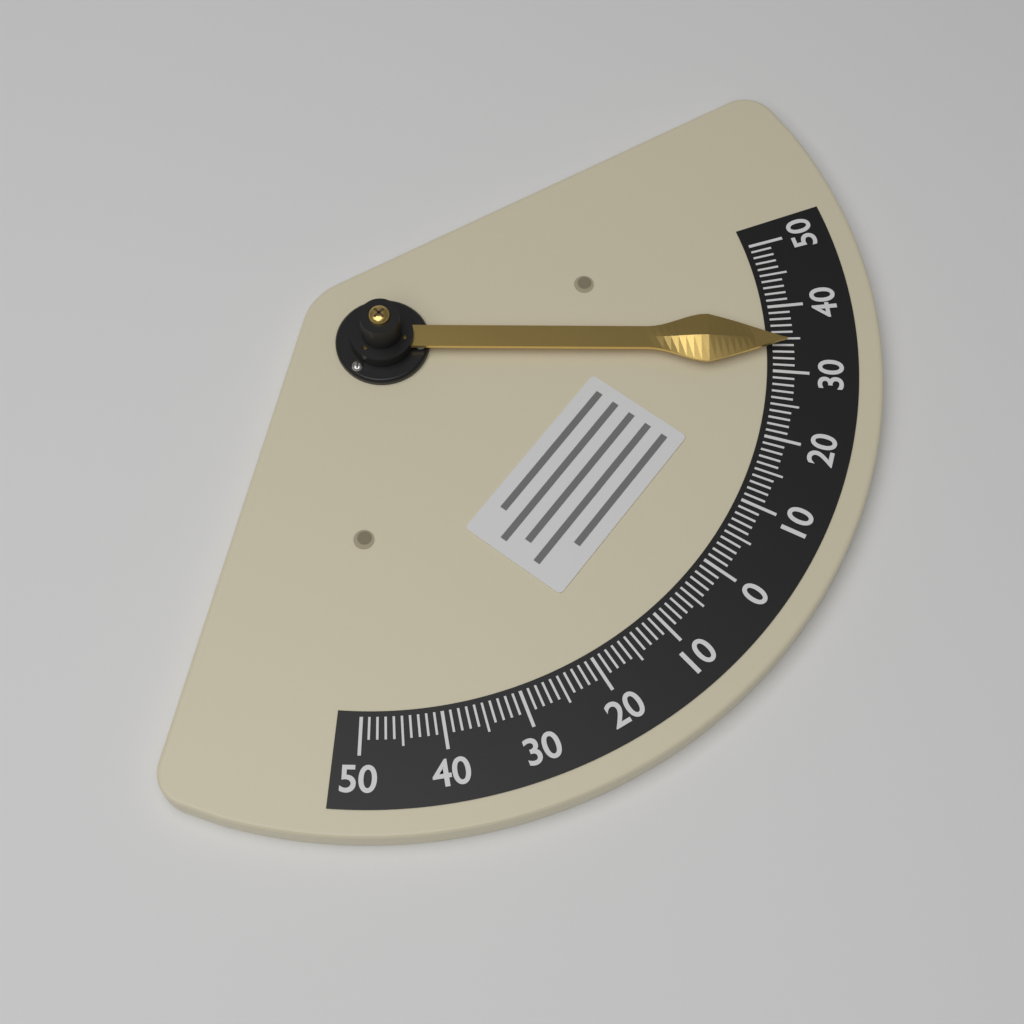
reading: 34 (no unit)
